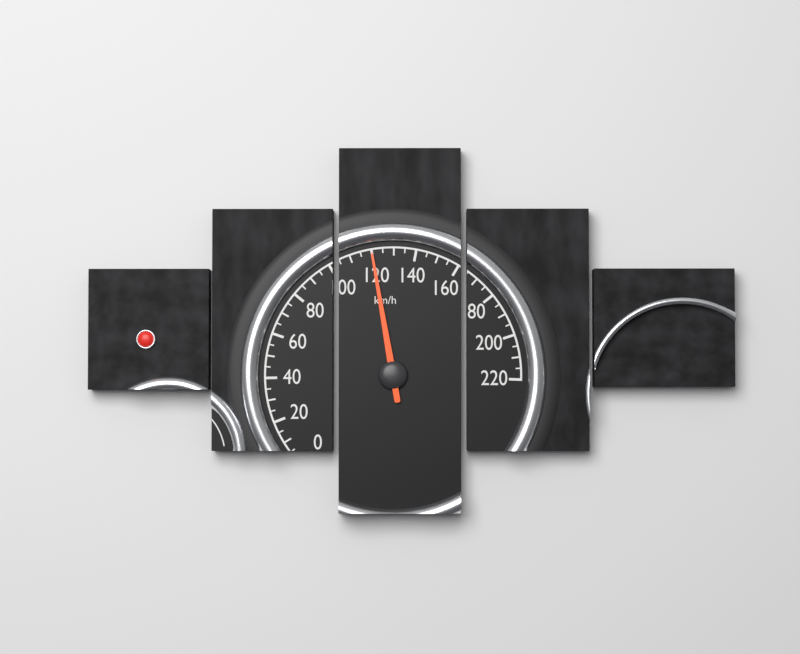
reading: 120 km/h
